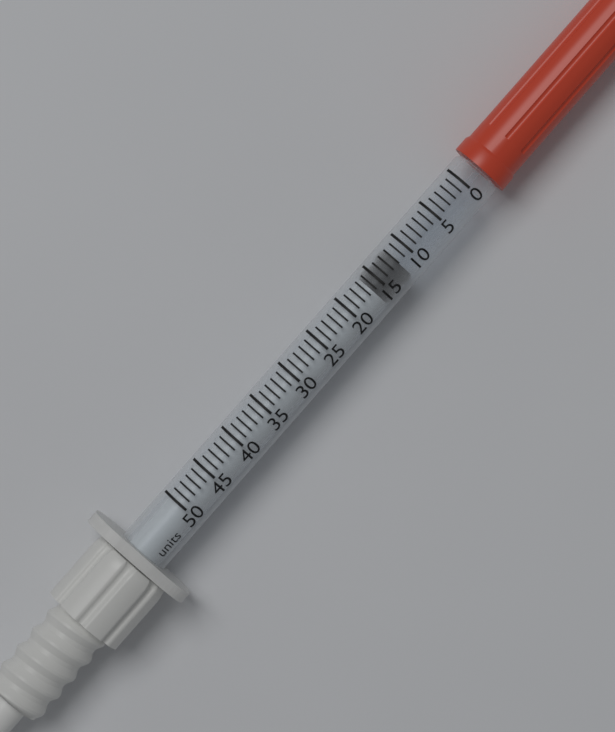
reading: 12 units
